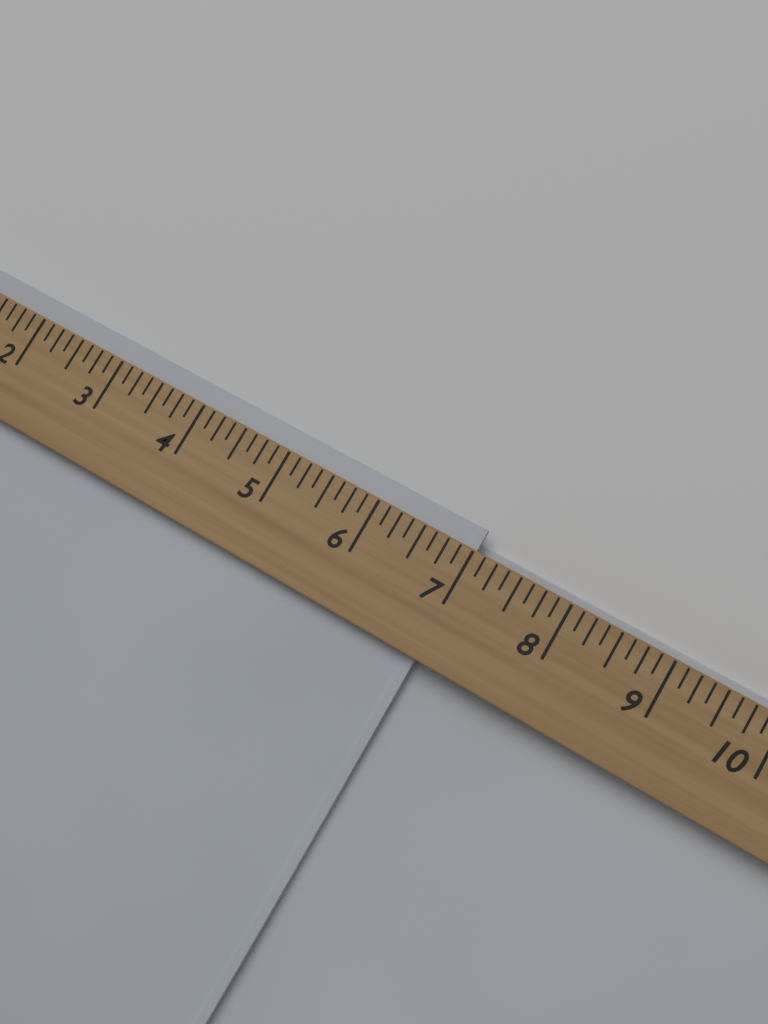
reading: 7.000 (no unit)
